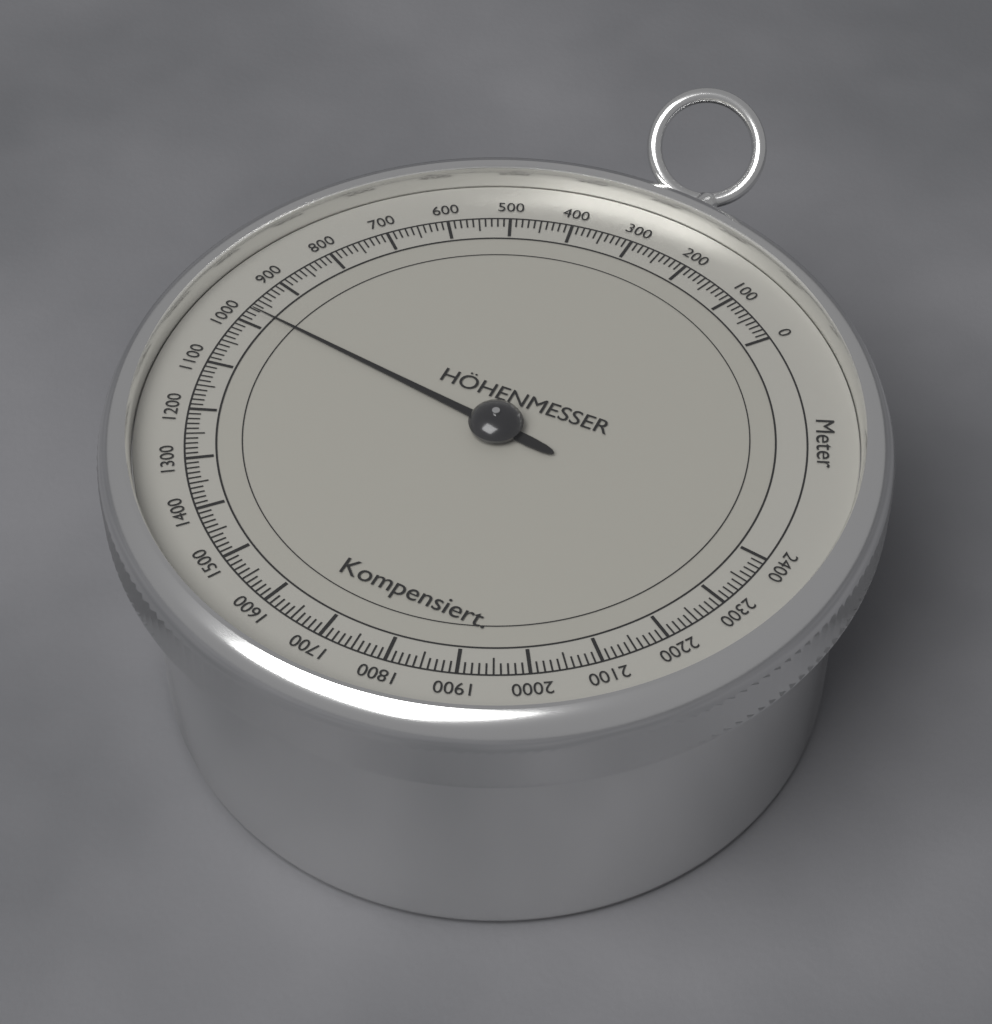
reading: 970 m
